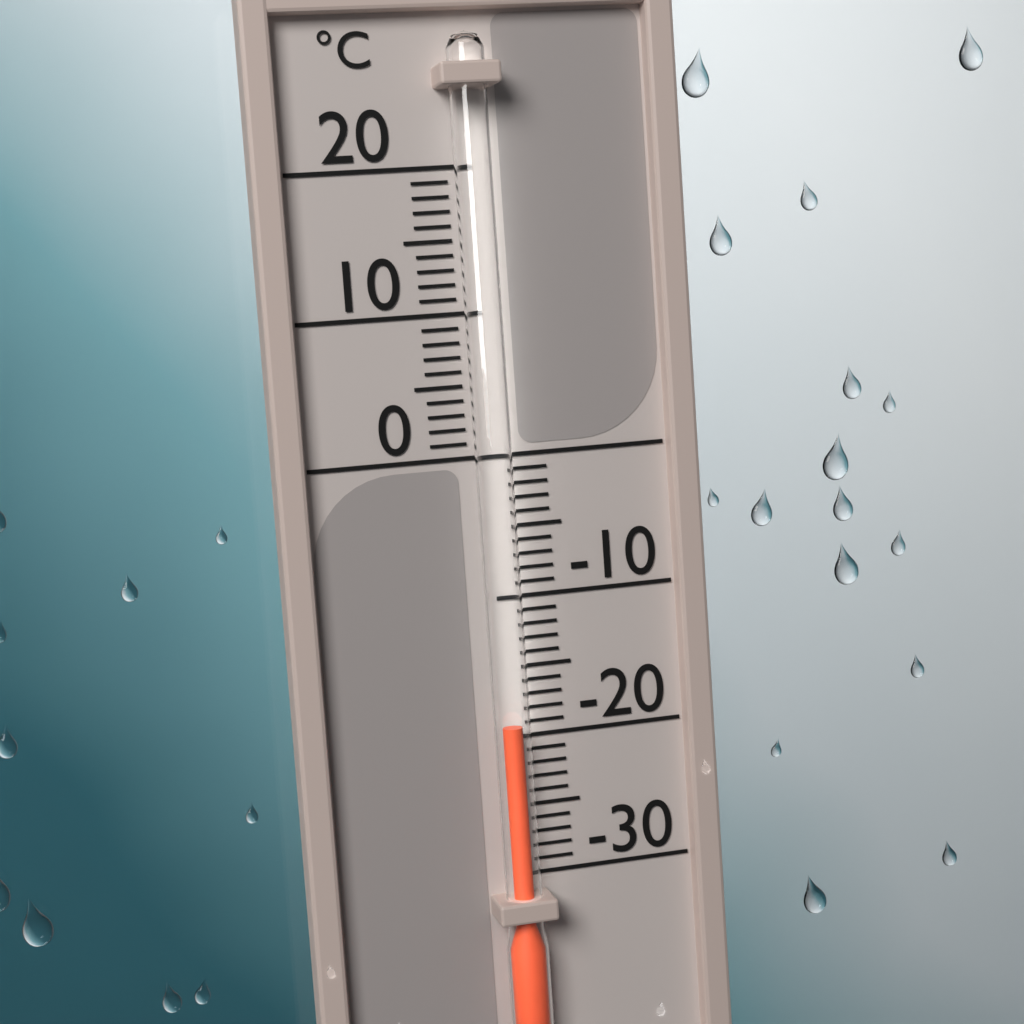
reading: -19 °C
